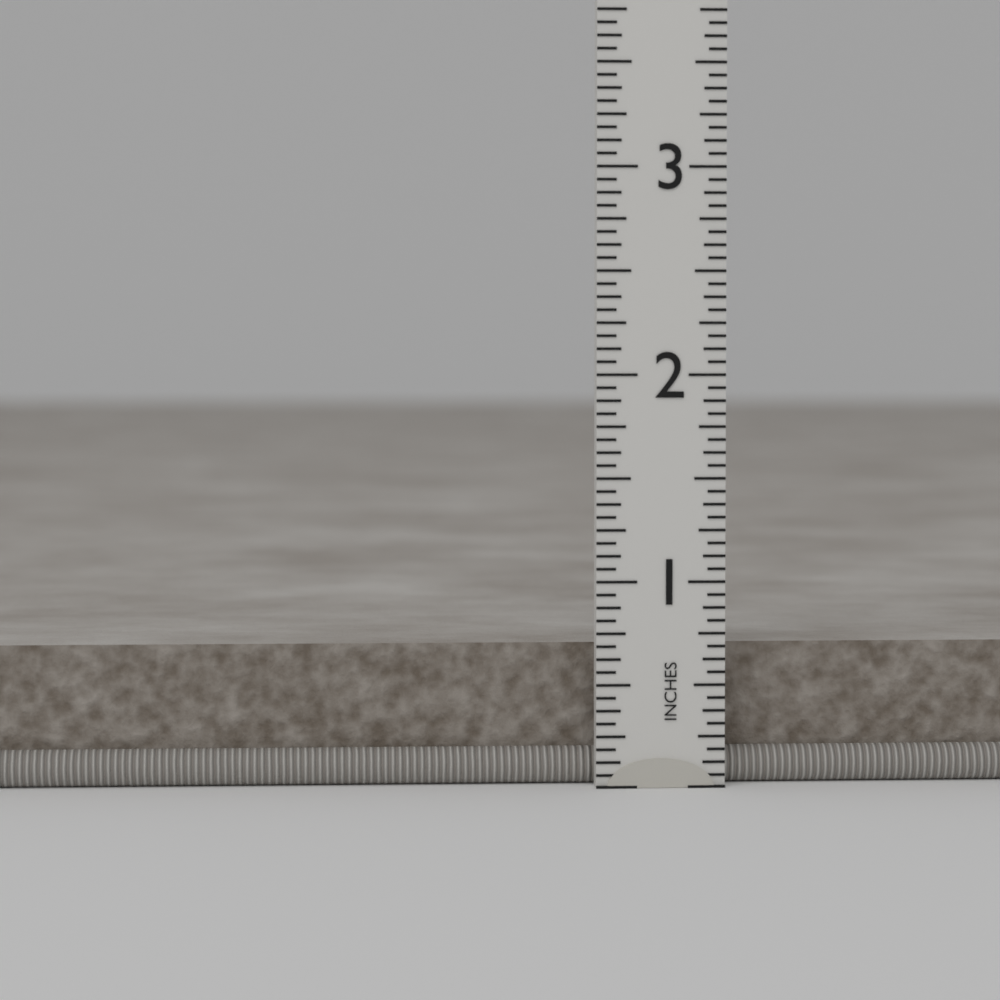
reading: 0.6875 in
